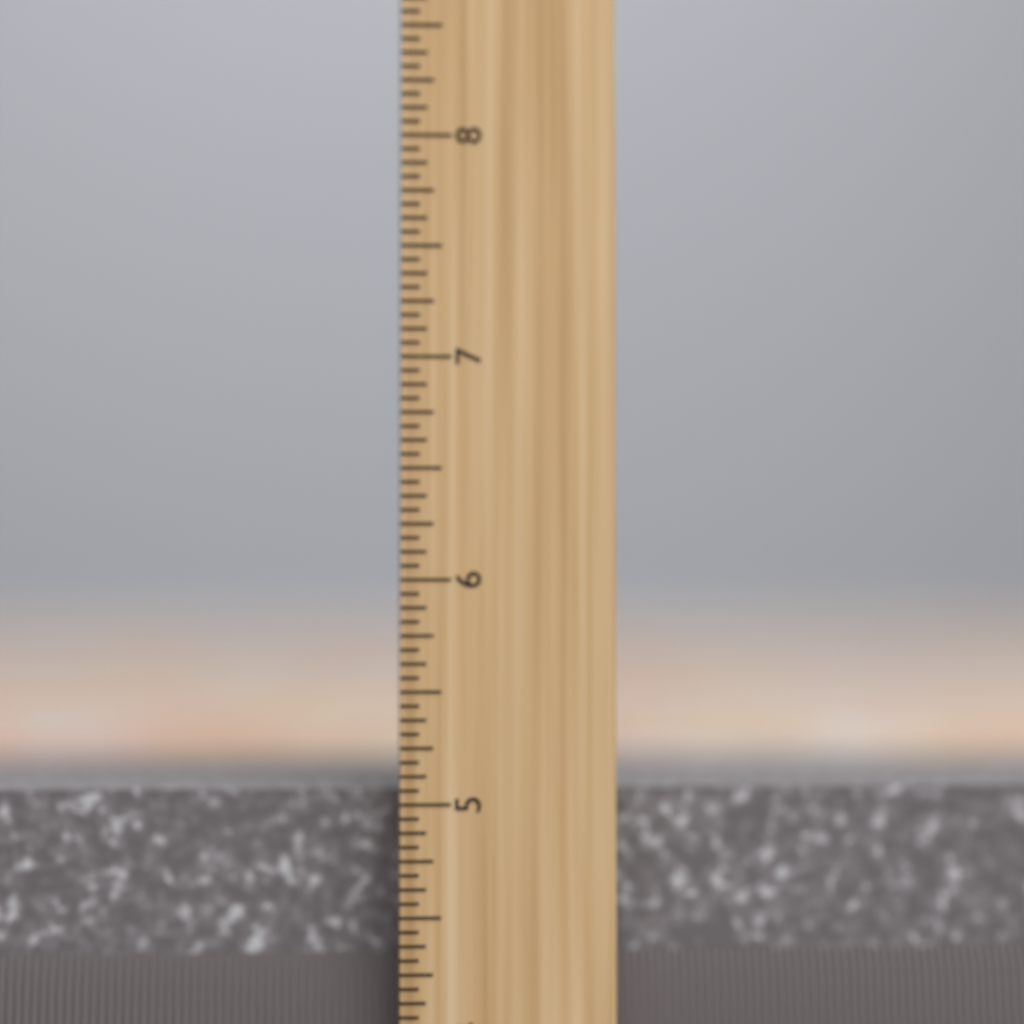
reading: 5.0625 inch
